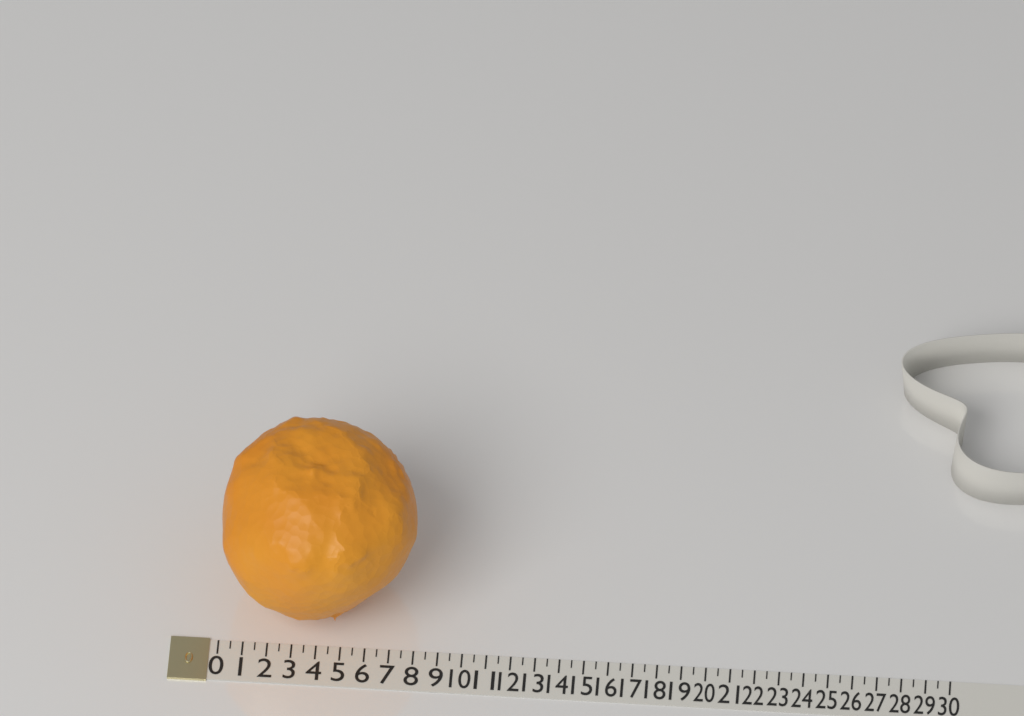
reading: 8.0 (no unit)
